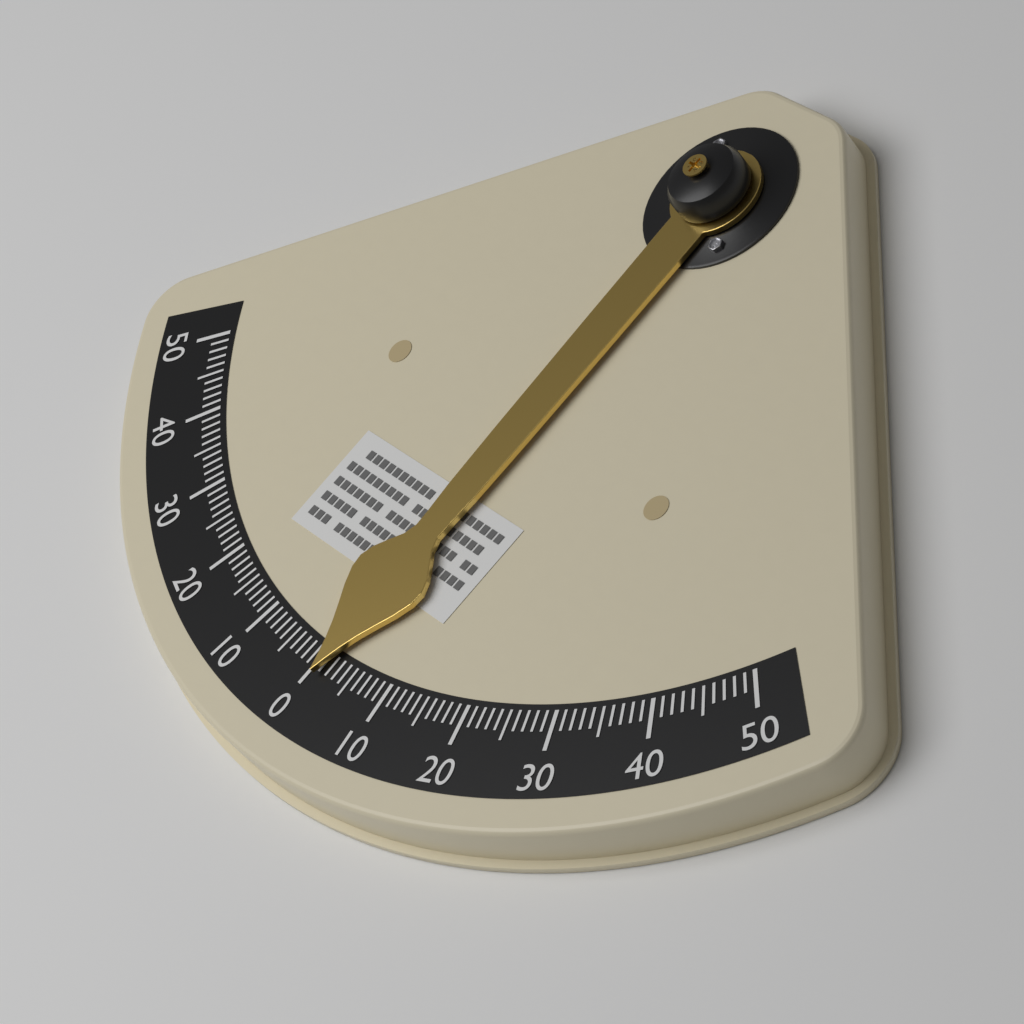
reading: 1 °
